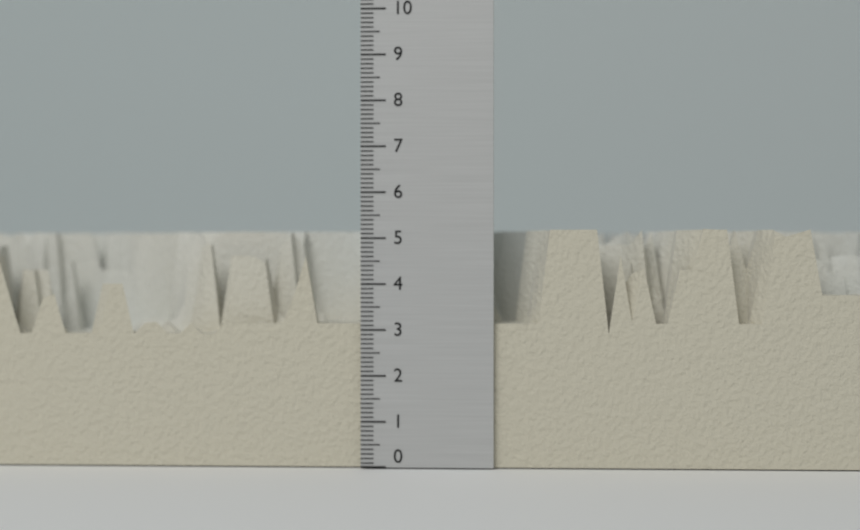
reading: 5.2 (no unit)
